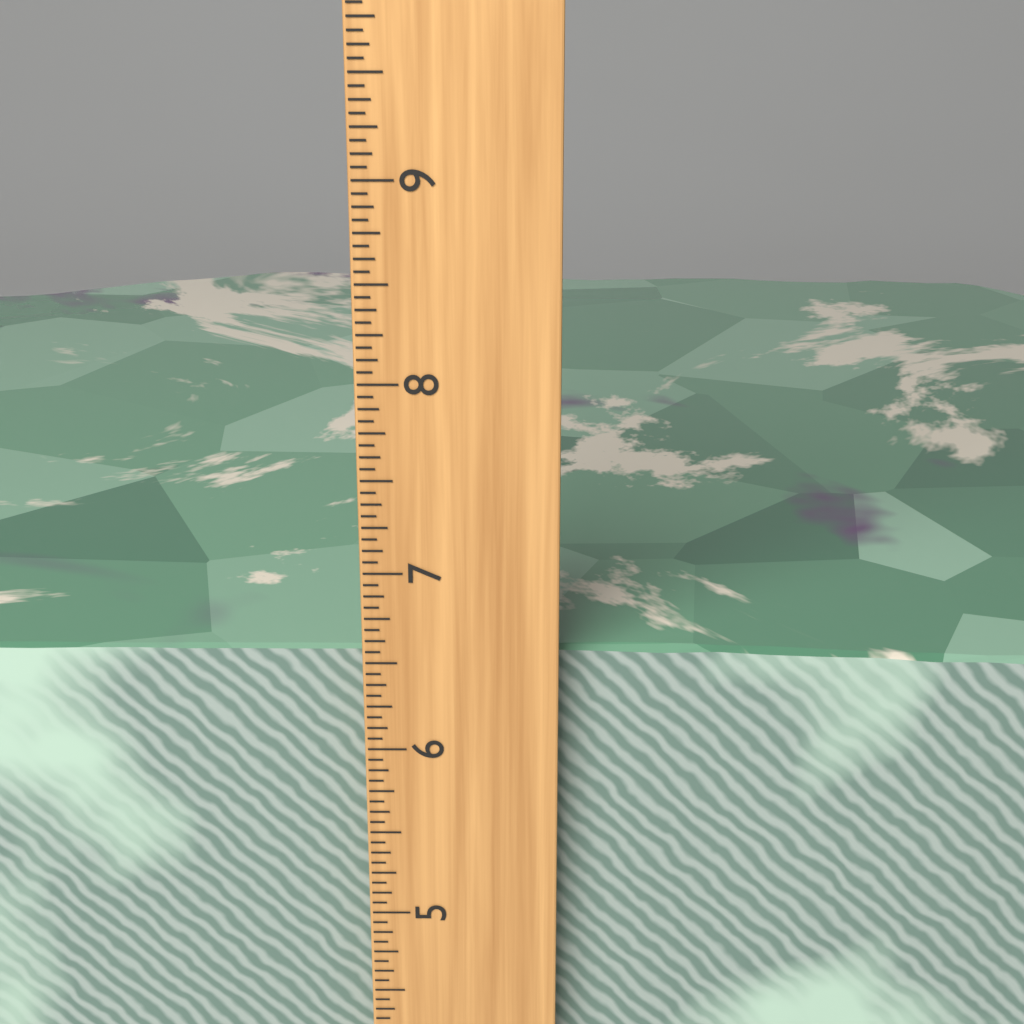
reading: 6.5000 inch
